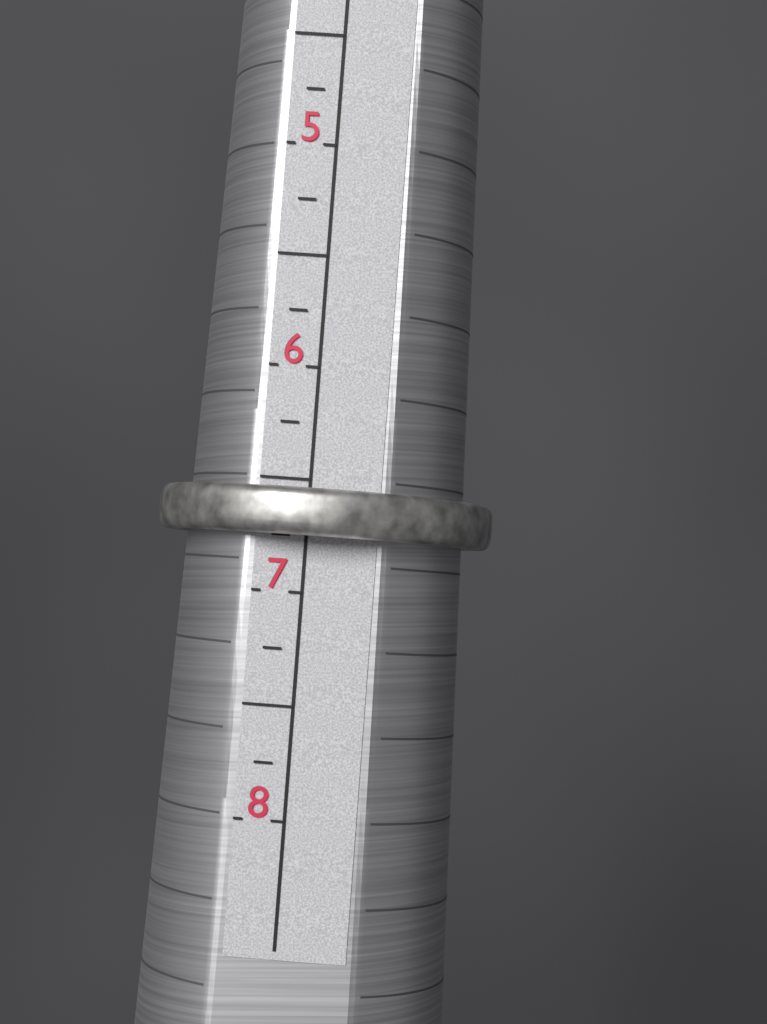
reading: 6.75 (no unit)
